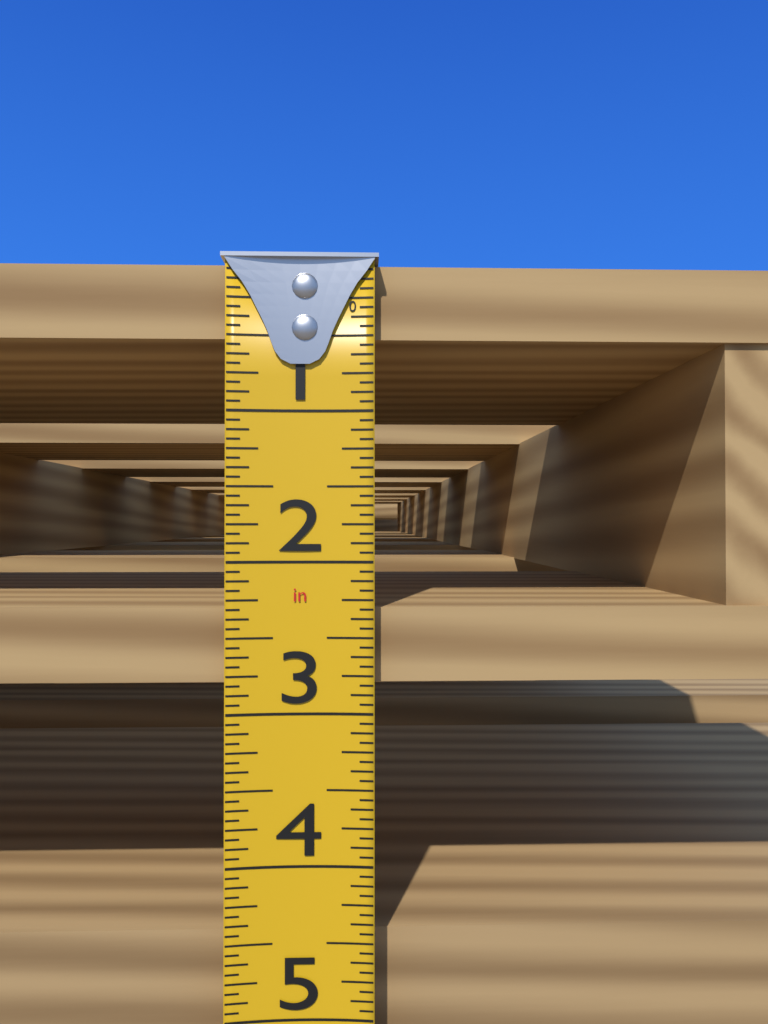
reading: 2.8125 in
